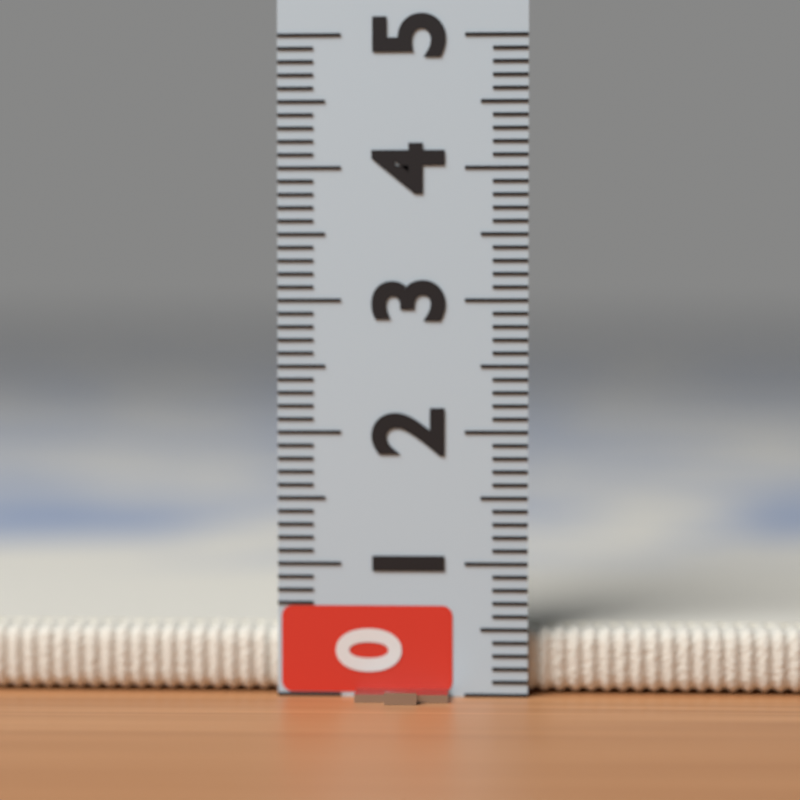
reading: 0.5 (no unit)
